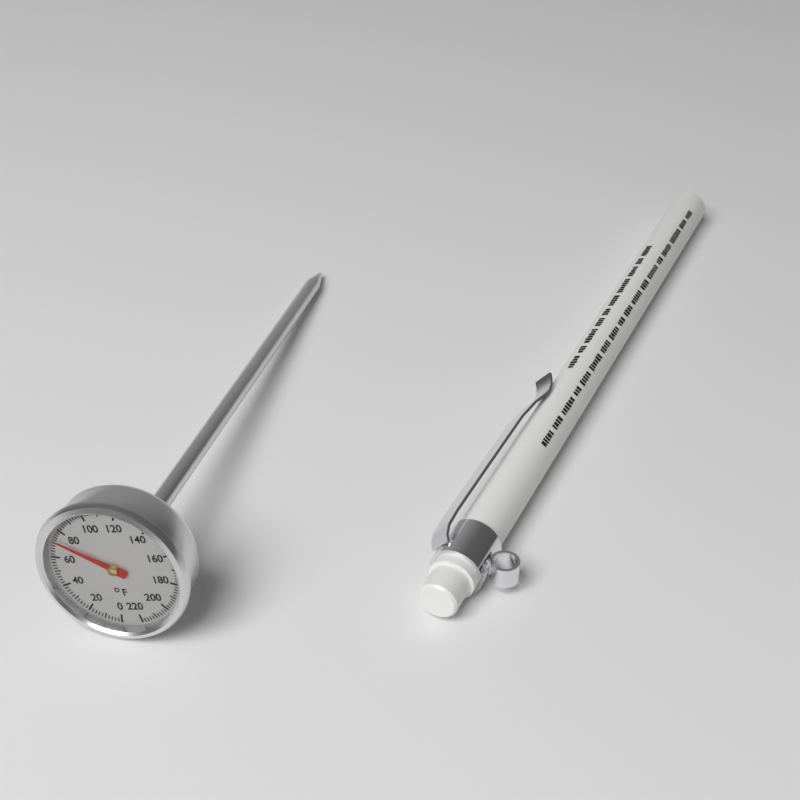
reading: 72 °F
